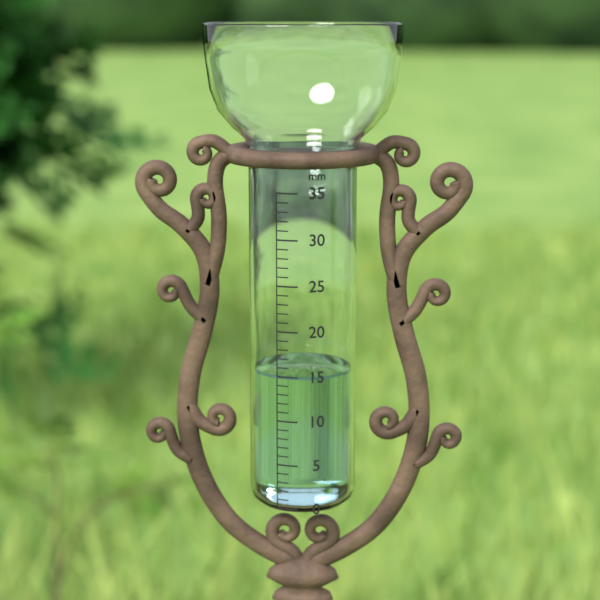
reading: 15 mm
